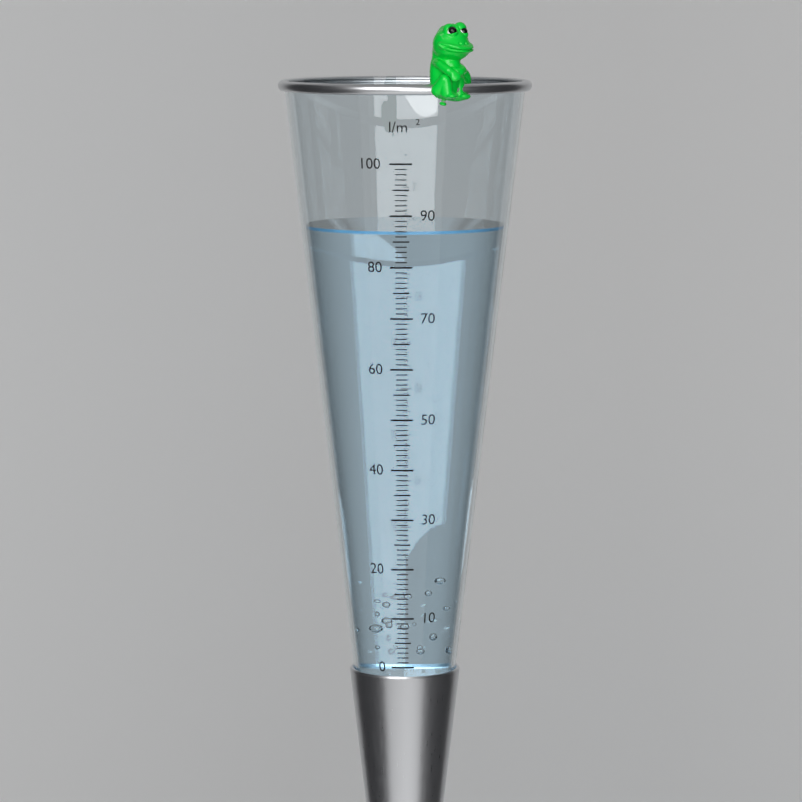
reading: 87 l/m²
